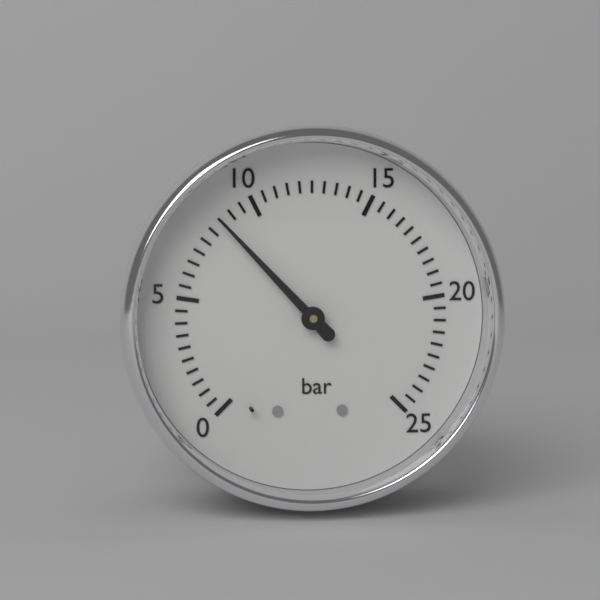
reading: 8.5 bar
